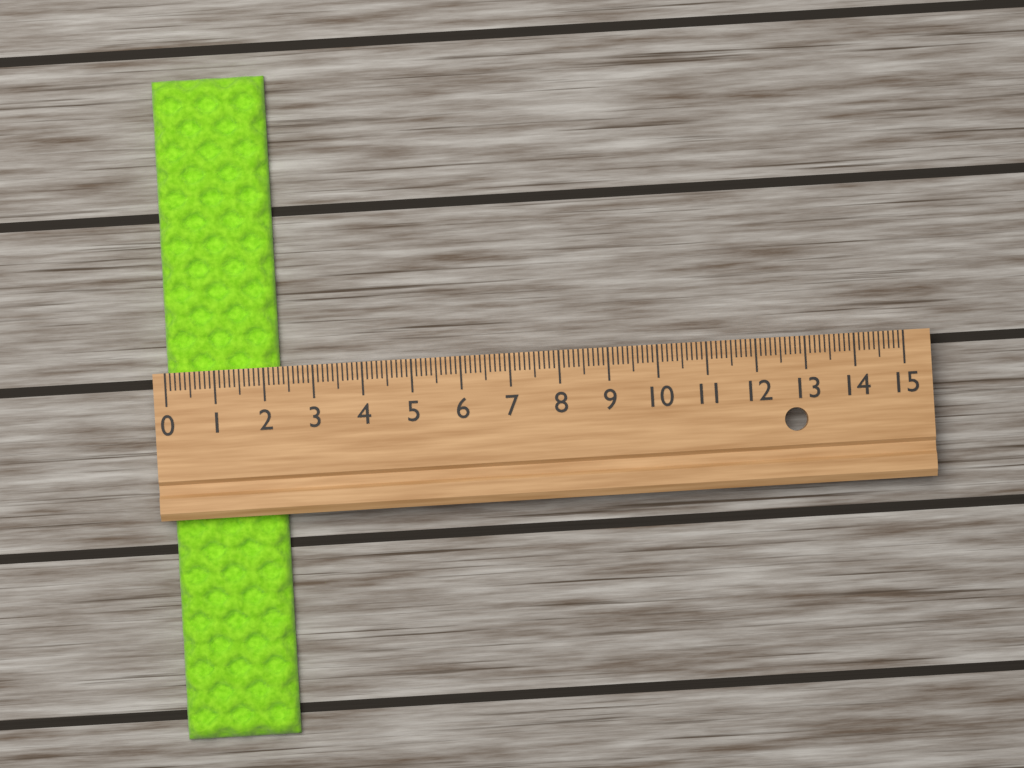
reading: 2.3 (no unit)
